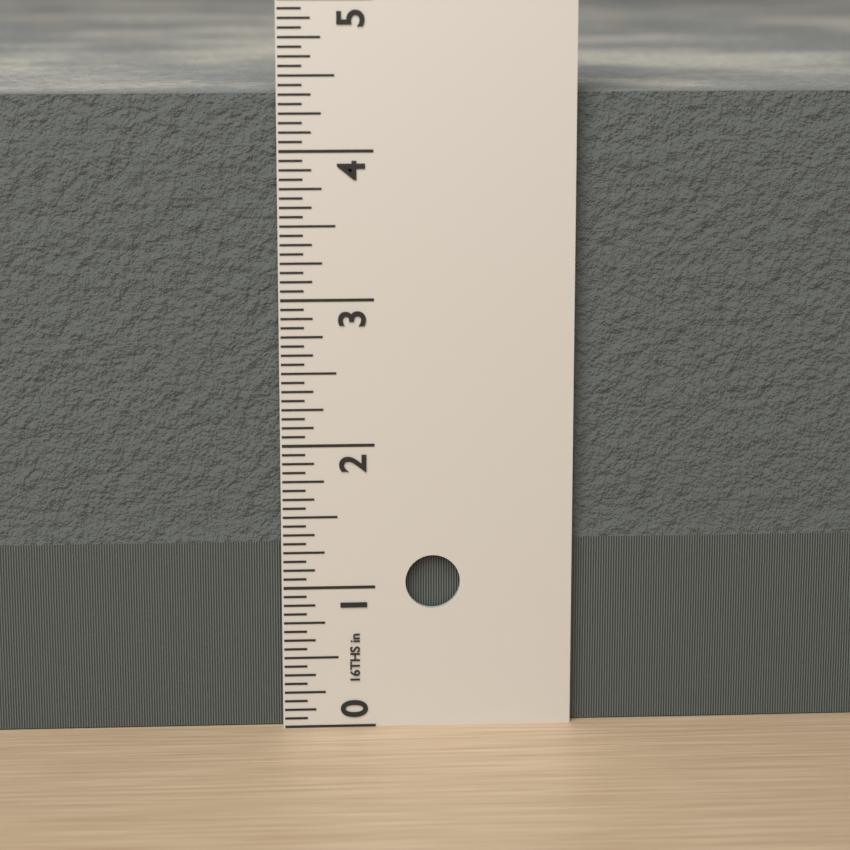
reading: 4.3750 in
